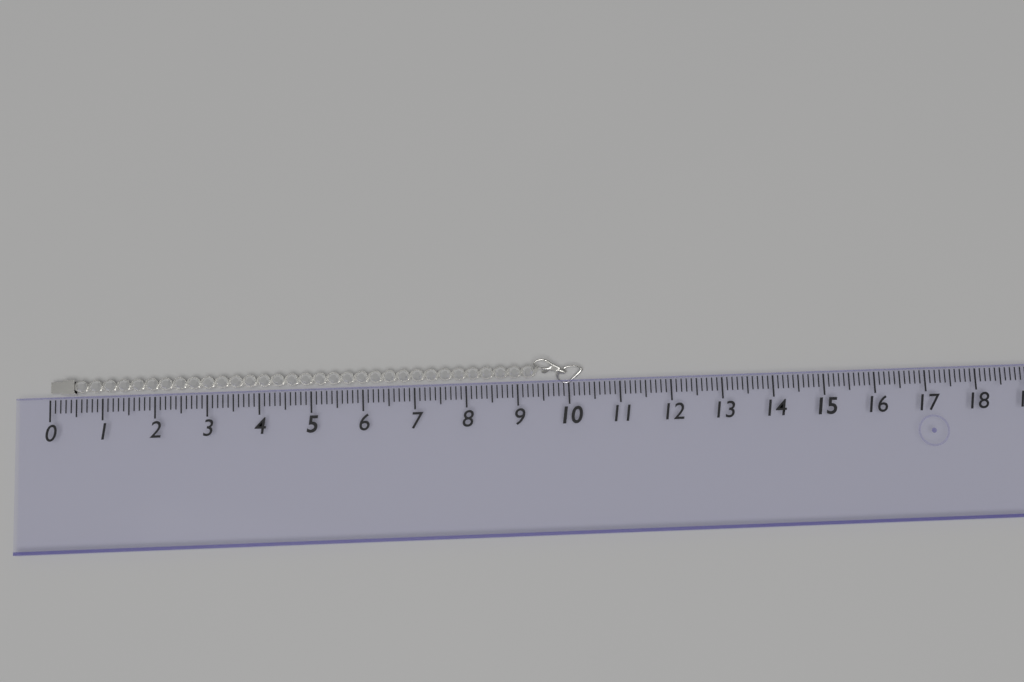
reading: 10.3 (no unit)
